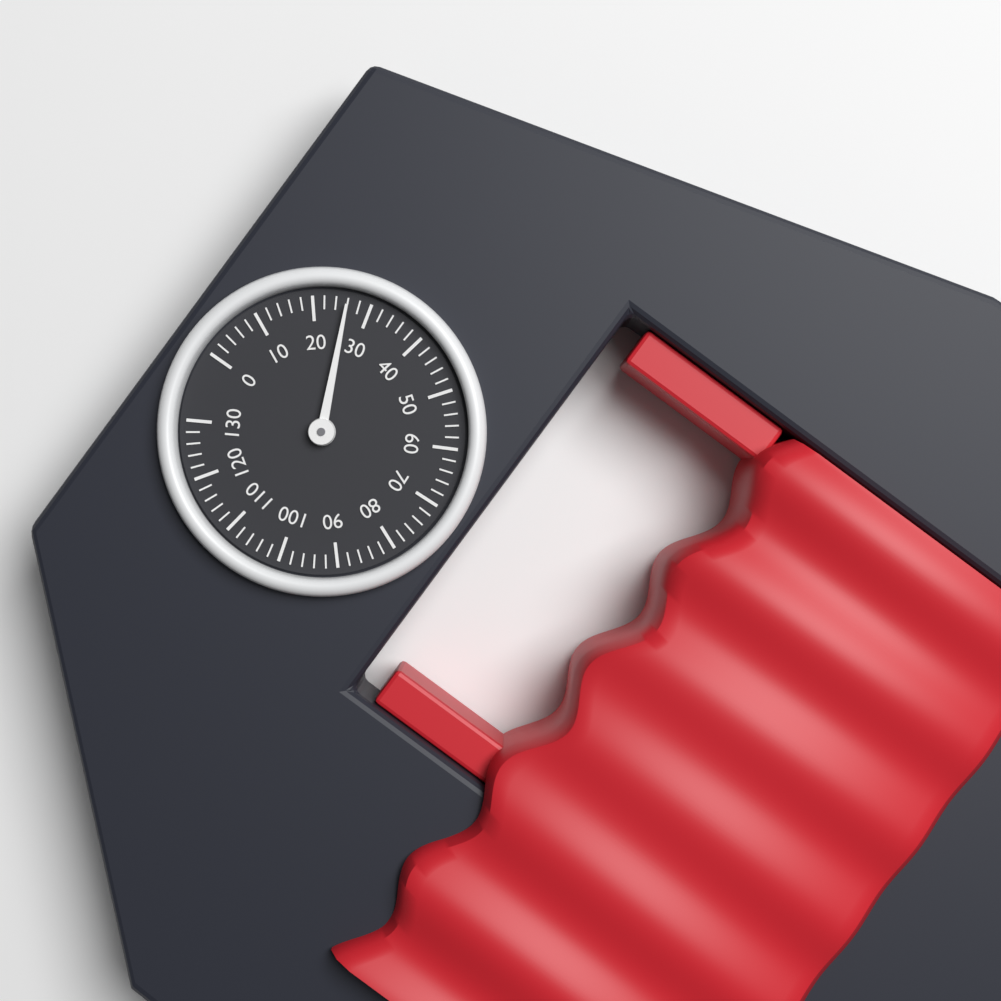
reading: 26 (no unit)
